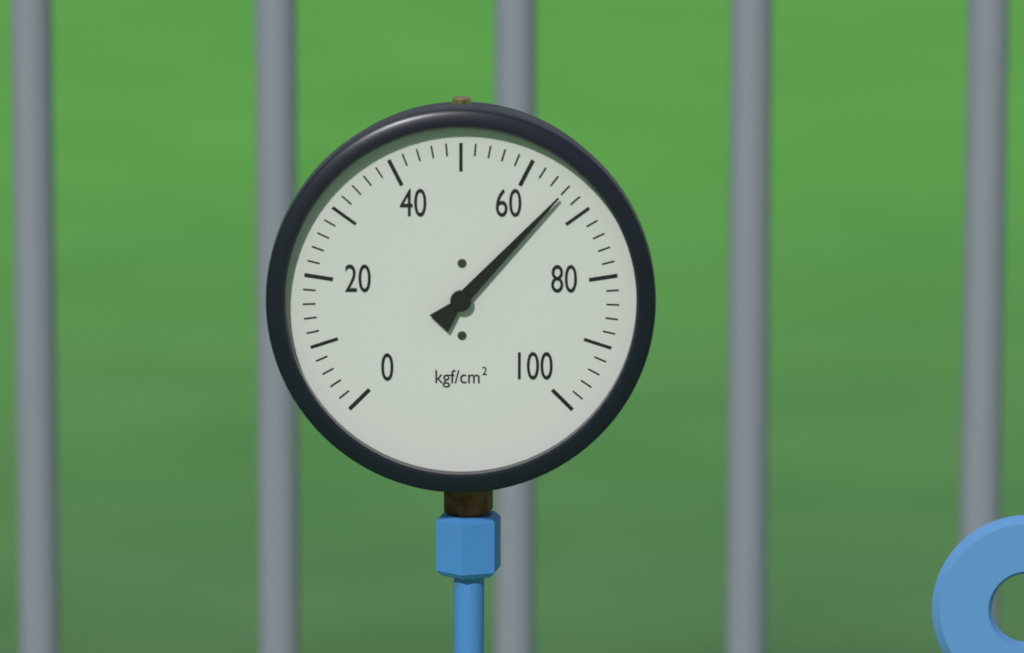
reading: 66 kgf/cm²
